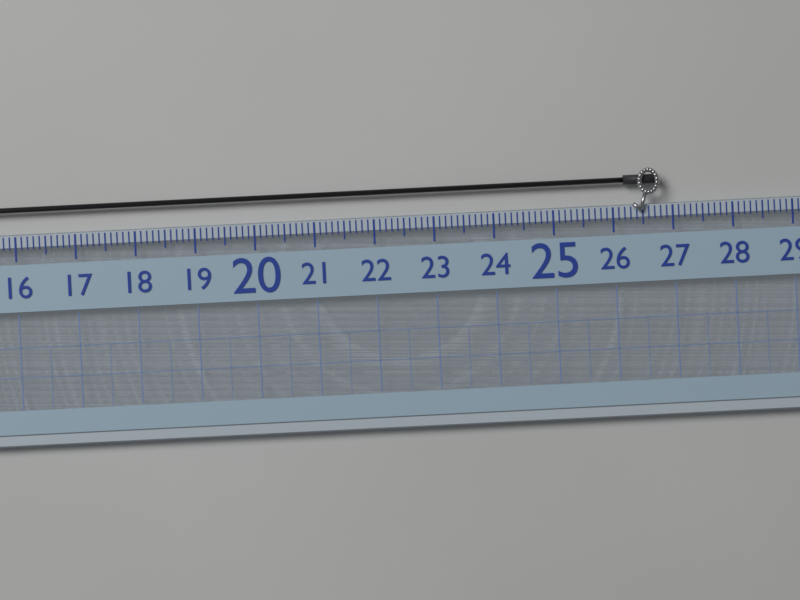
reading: 26.8 (no unit)
